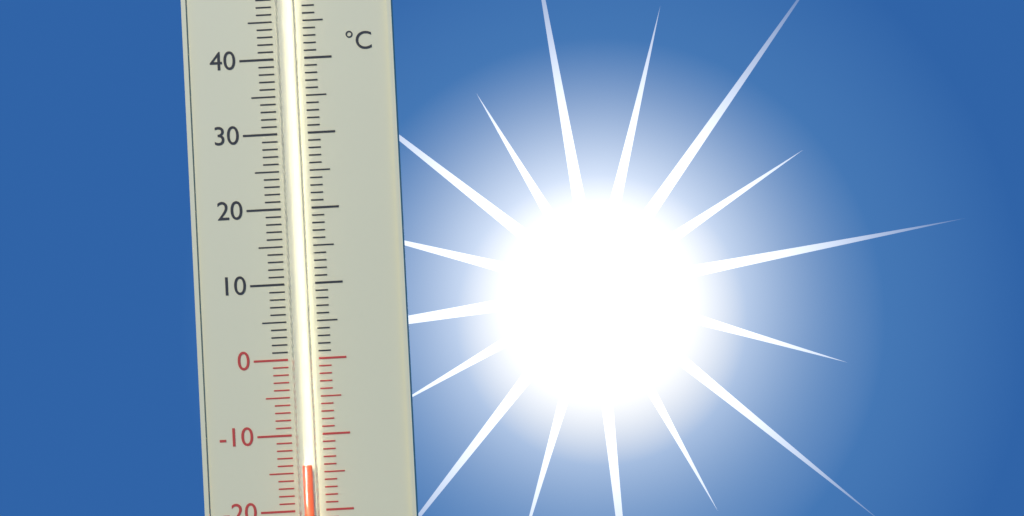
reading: -14 °C
